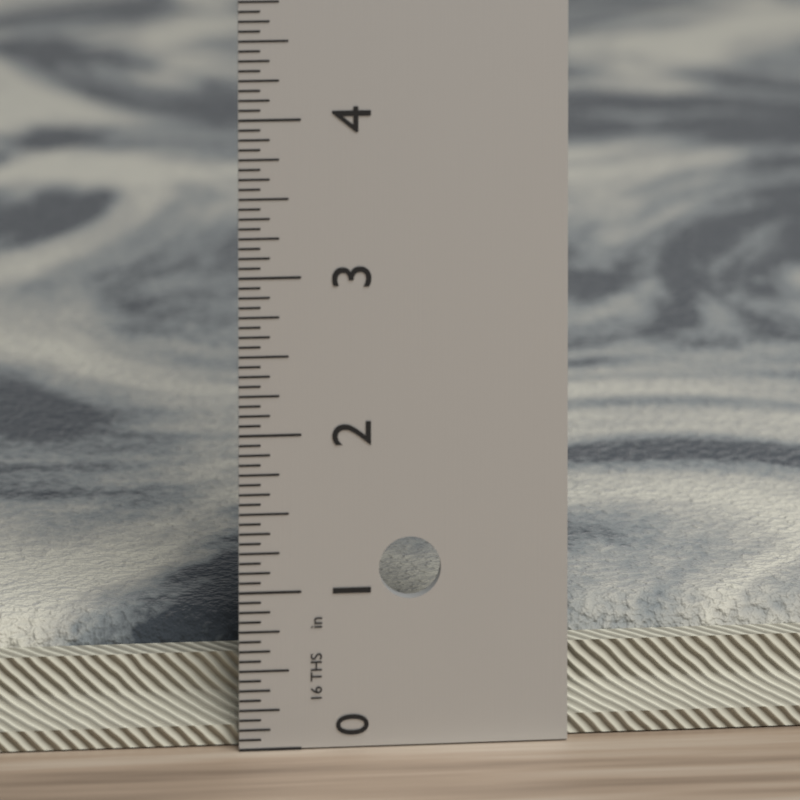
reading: 0.6875 in
